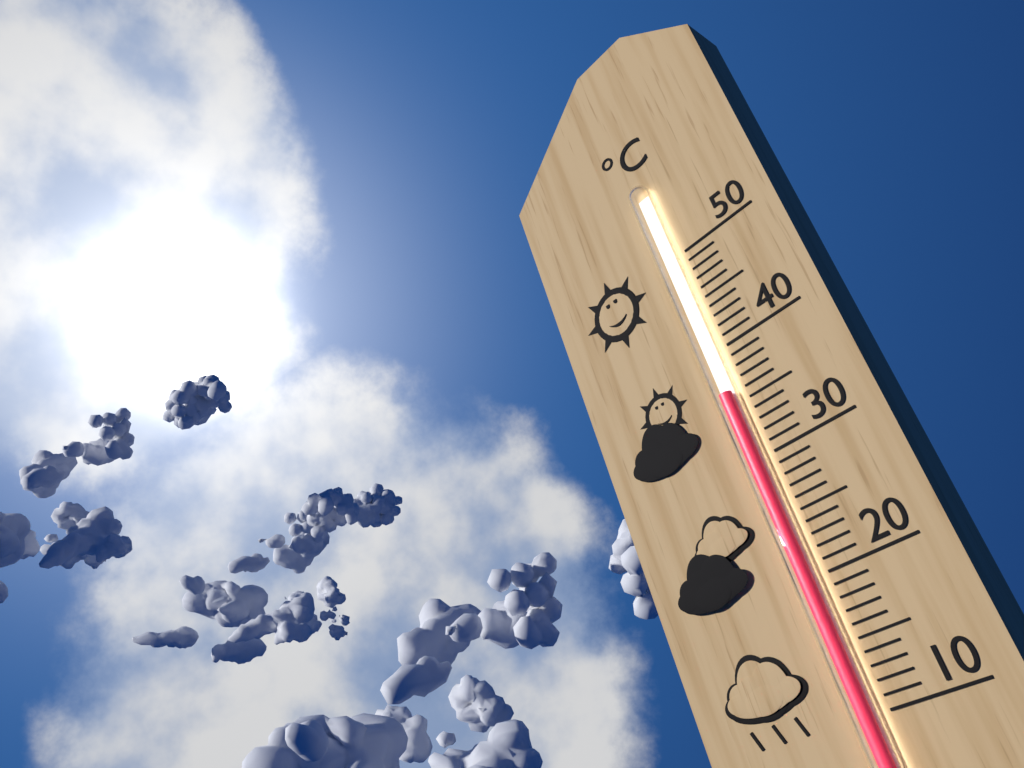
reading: 36 °C
